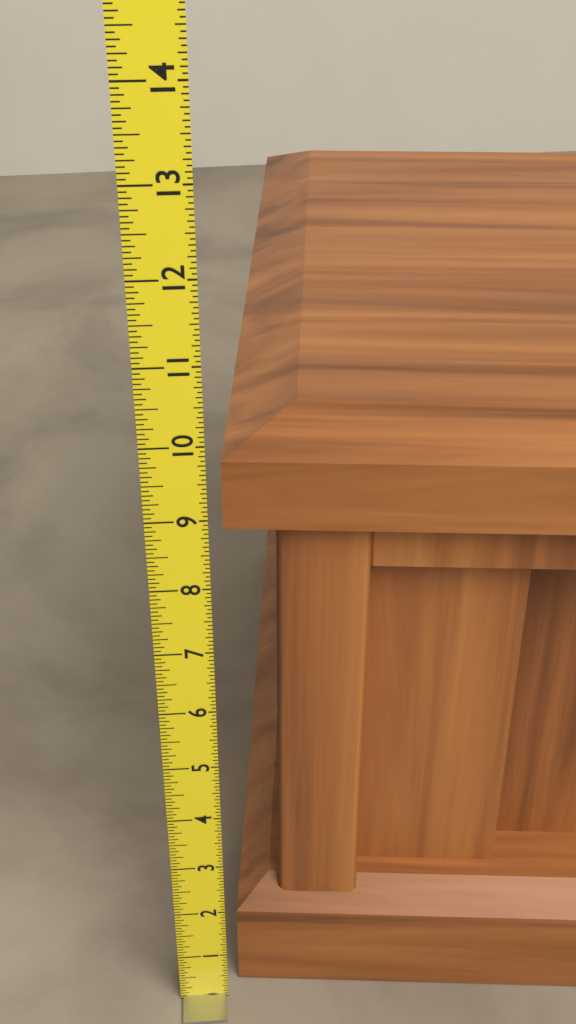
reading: 10.0000 (no unit)
